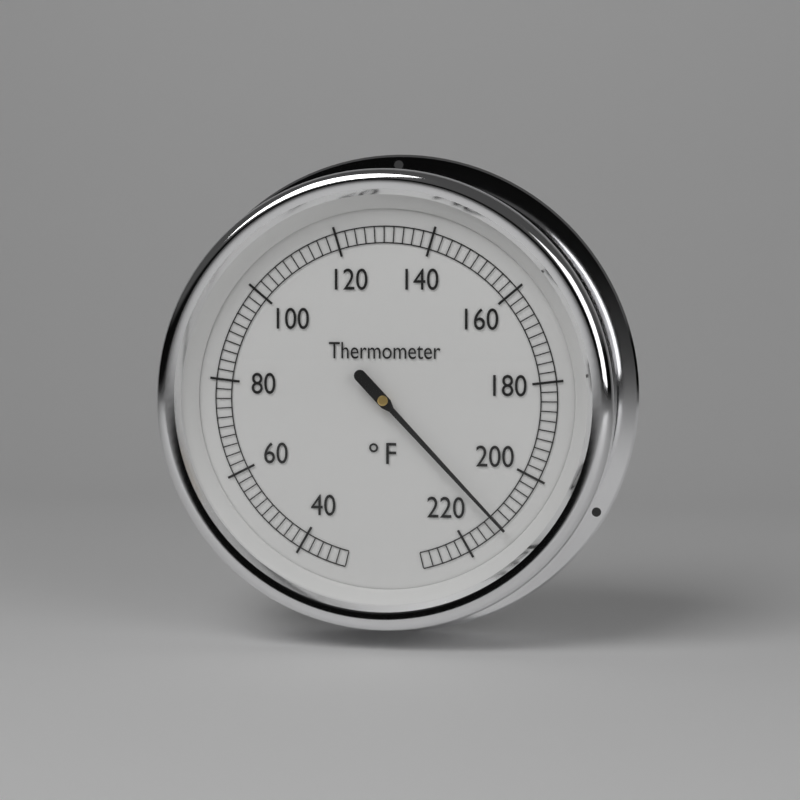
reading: 212 °F
